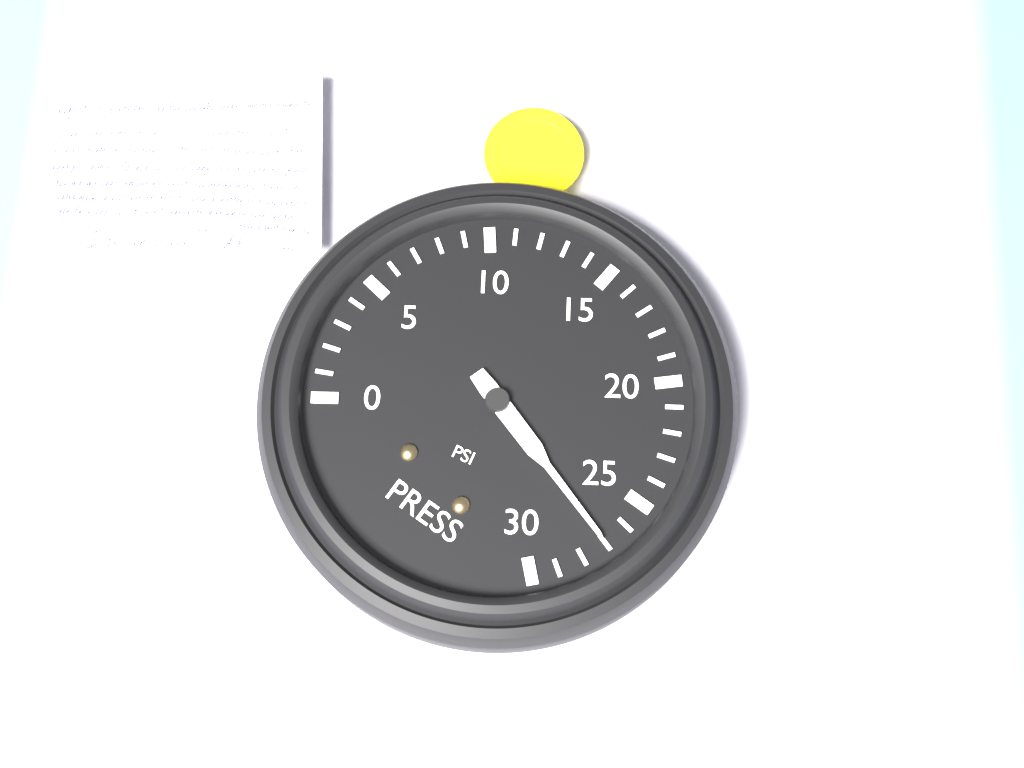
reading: 27 psi
